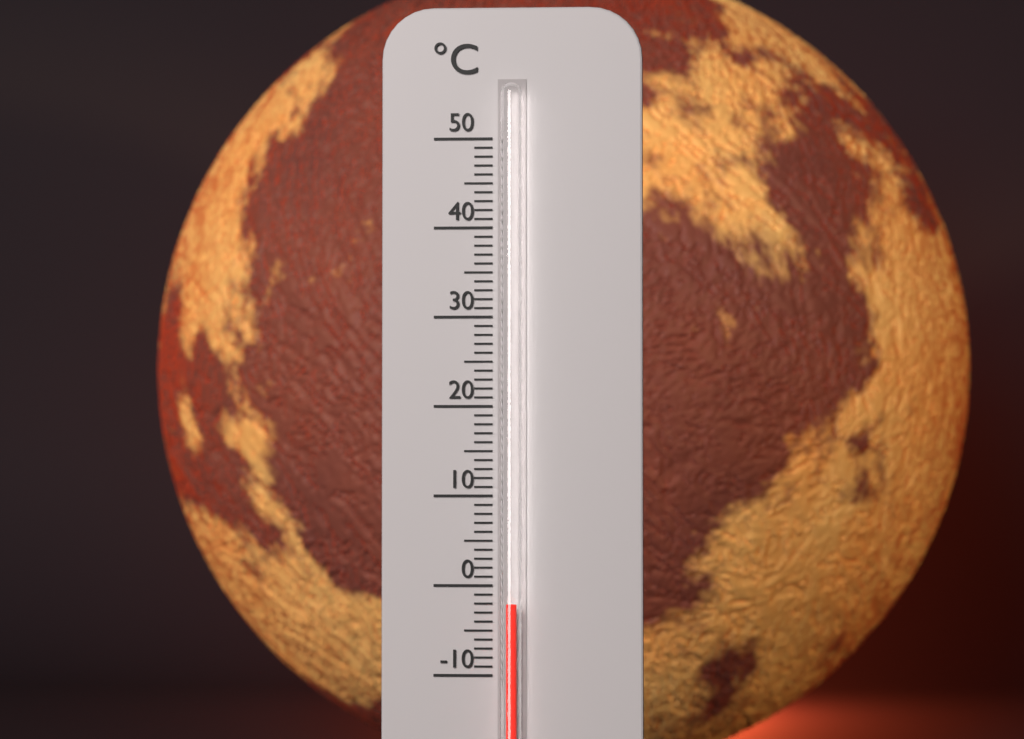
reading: -2 °C
